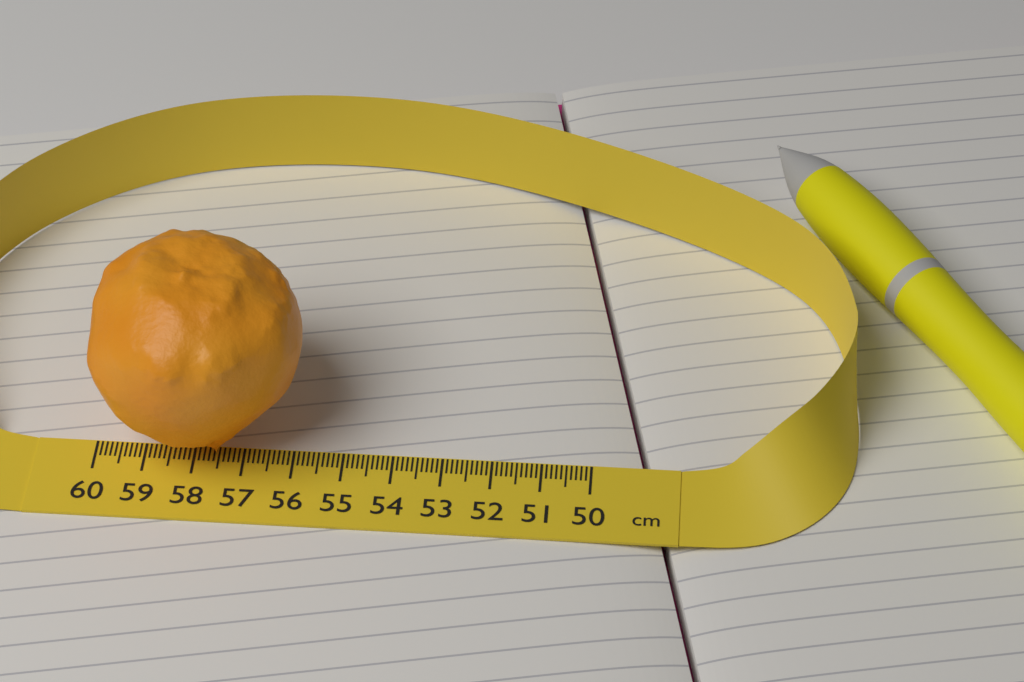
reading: 55.8 cm
